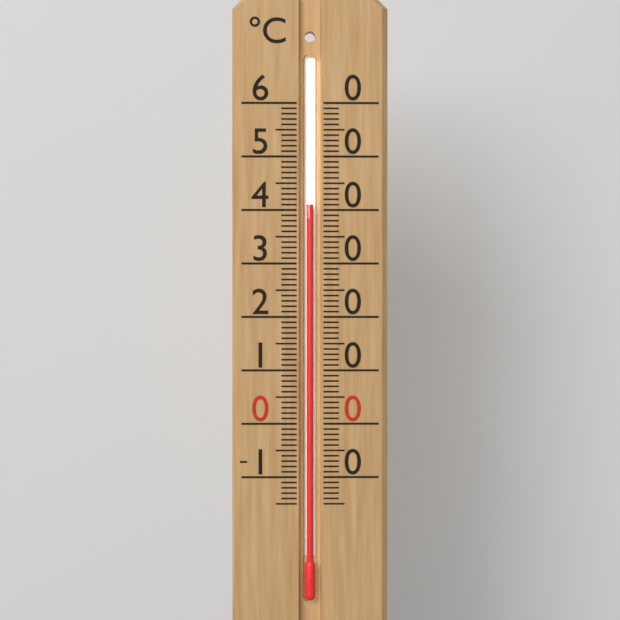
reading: 41 °C
